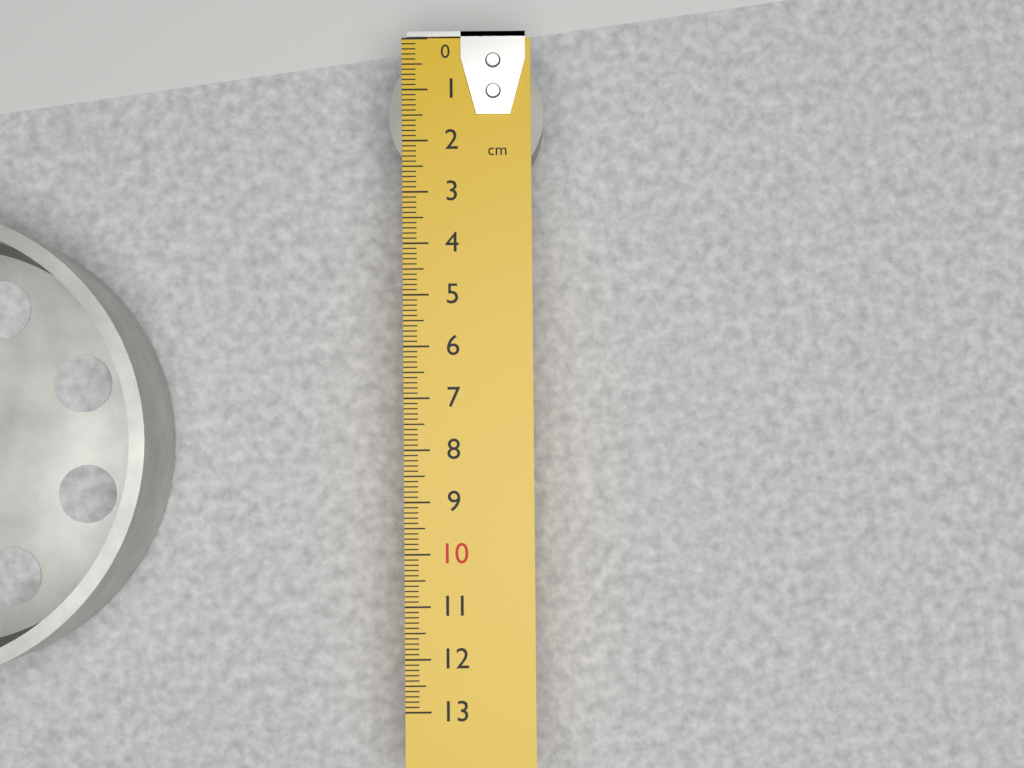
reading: 3.0 cm
